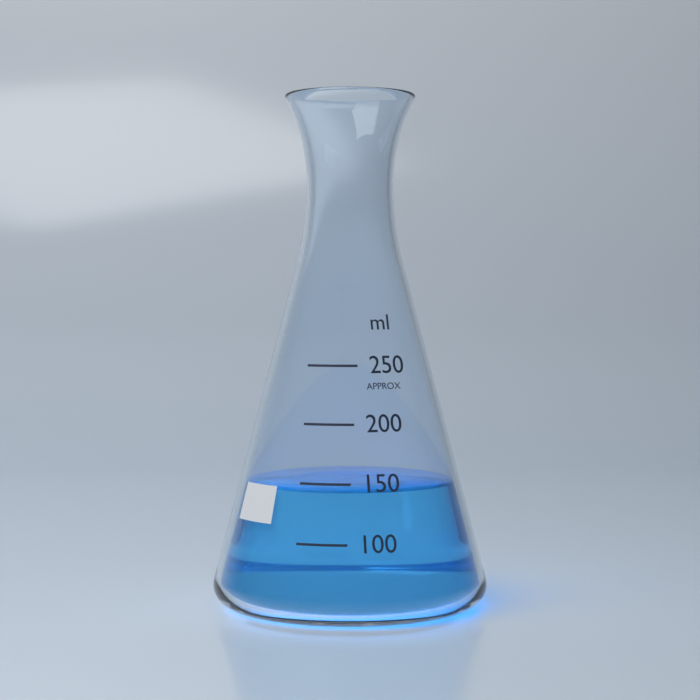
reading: 145 ml
